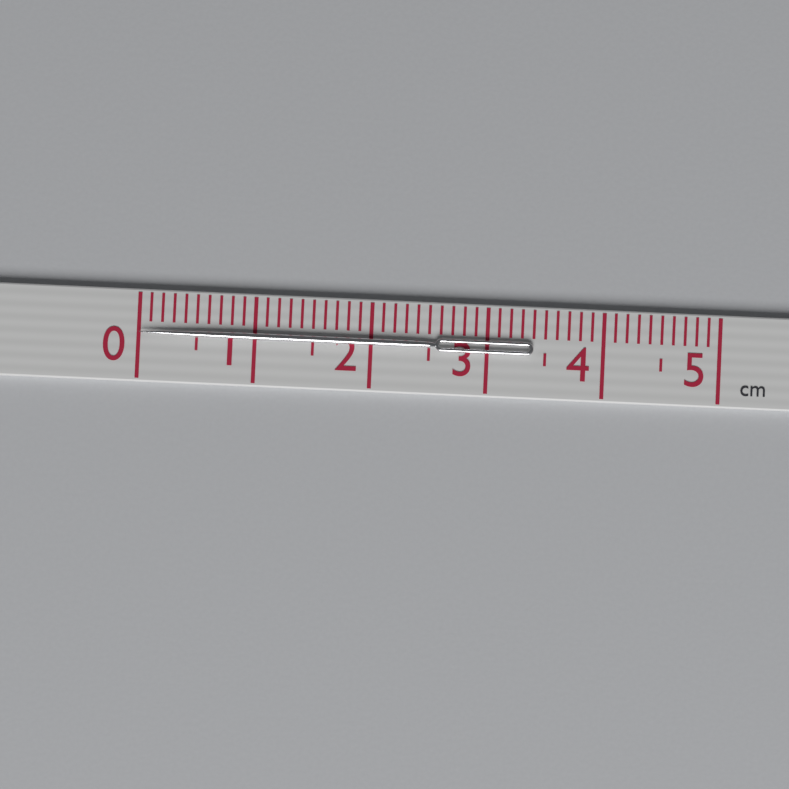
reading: 3.4 cm
